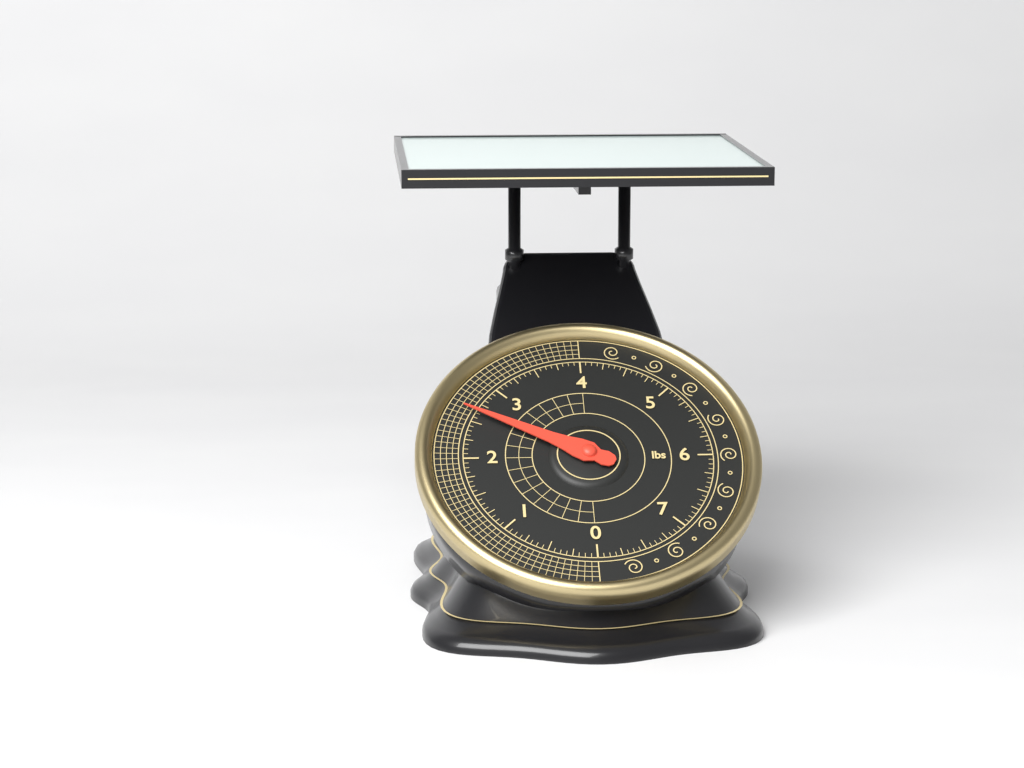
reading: 2.6250 lbs
